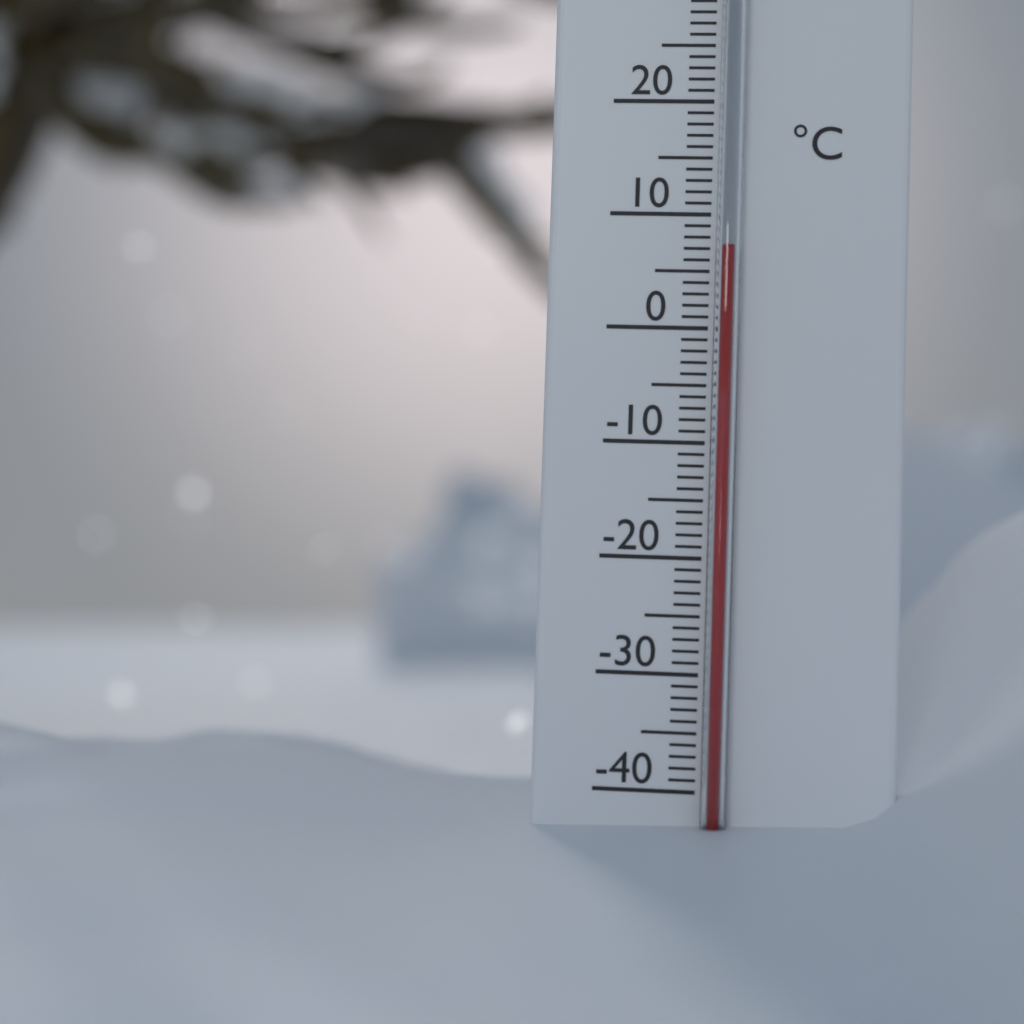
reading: 7 °C
